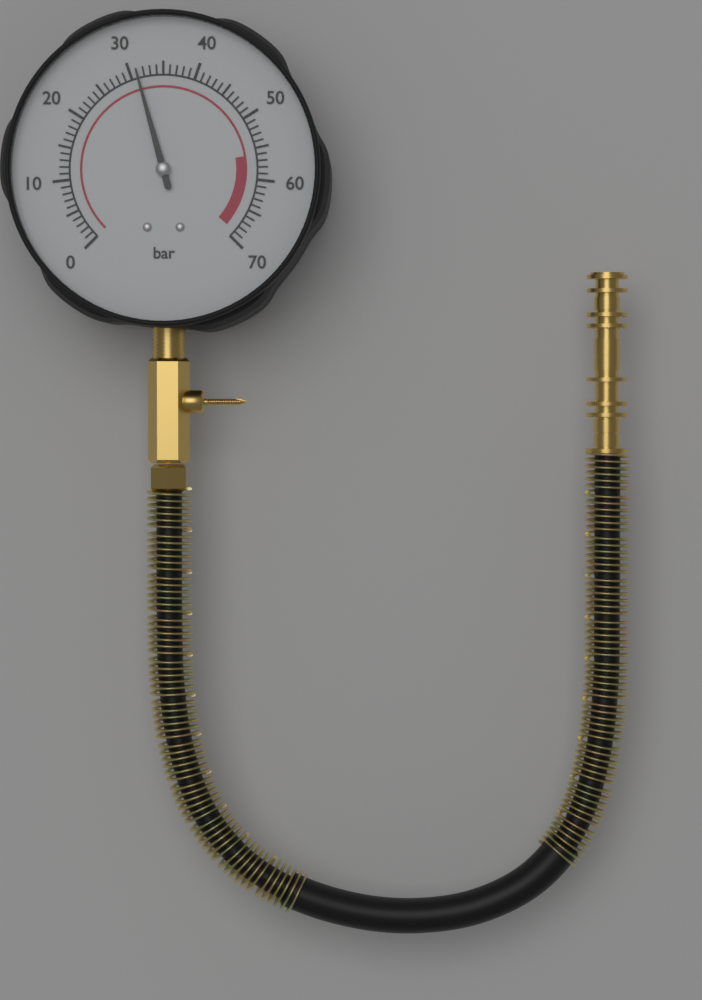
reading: 31 bar
